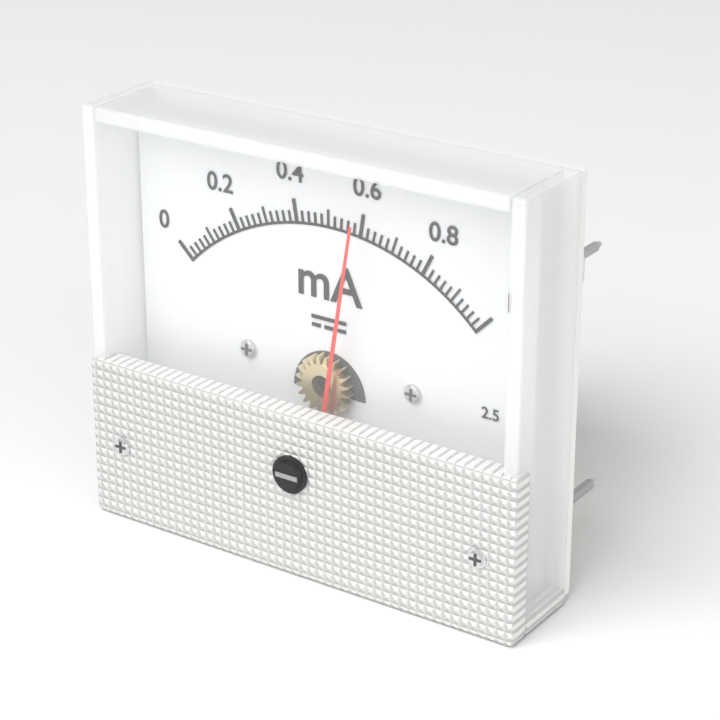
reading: 0.60 mA
